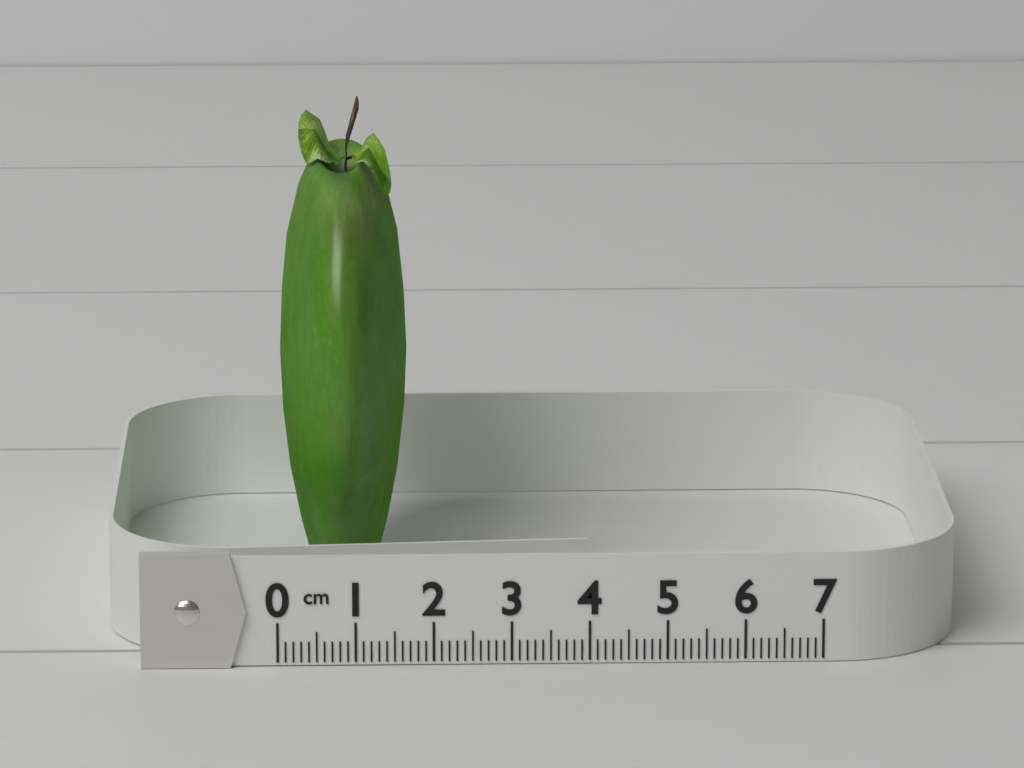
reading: 1.7 cm
